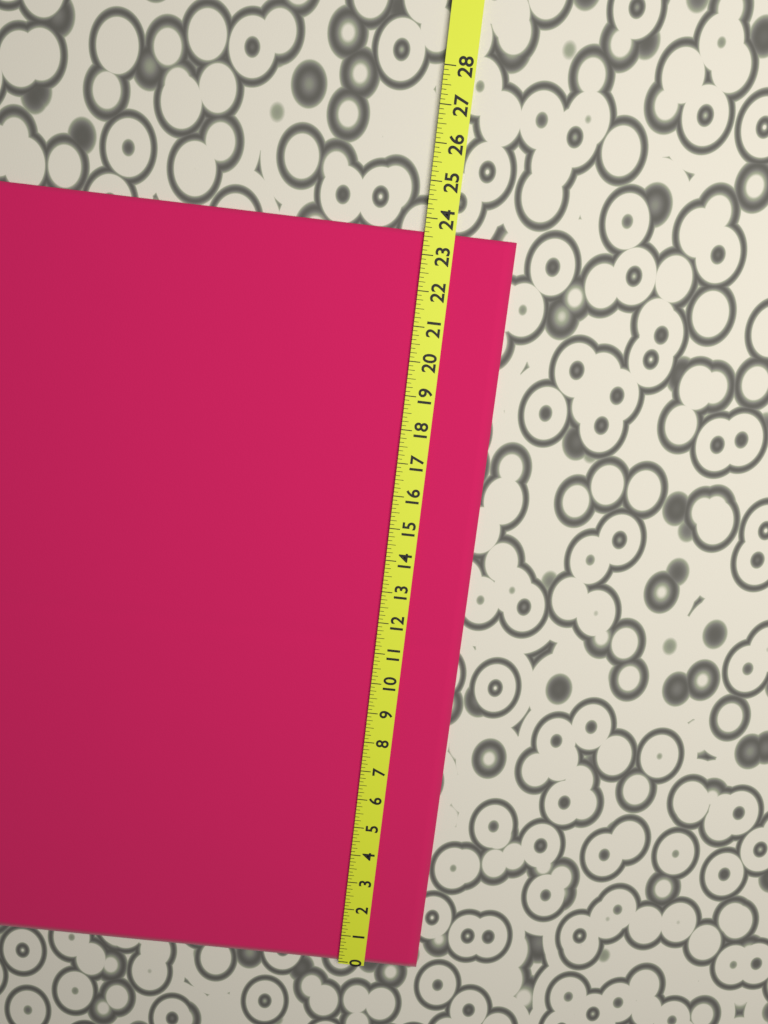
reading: 23.625 (no unit)
